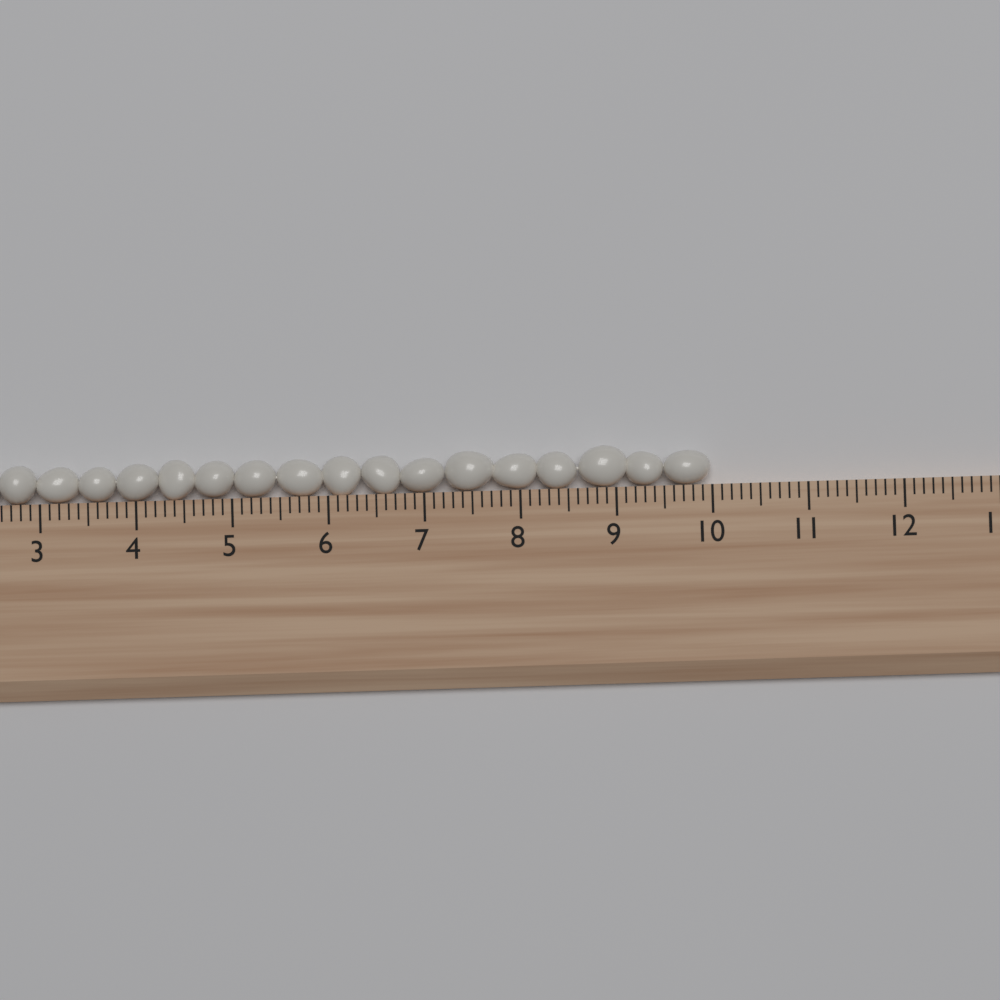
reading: 10.0 (no unit)
